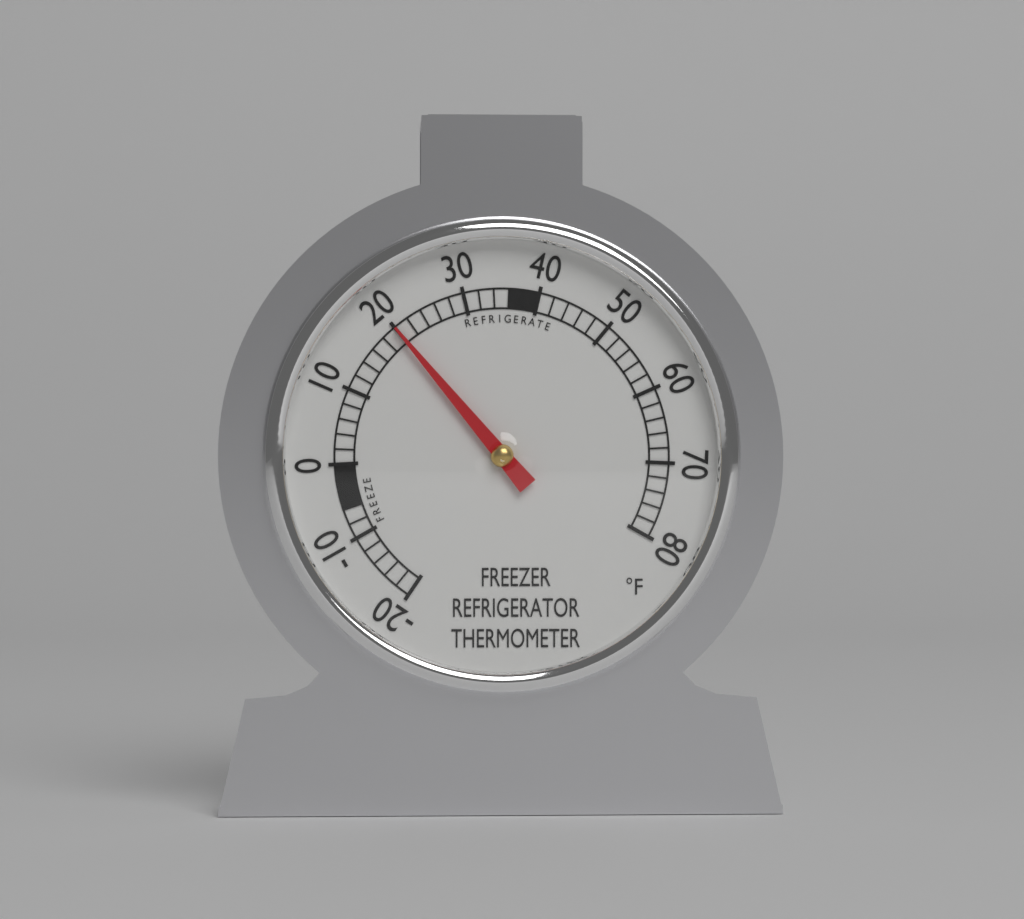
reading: 20 °F
